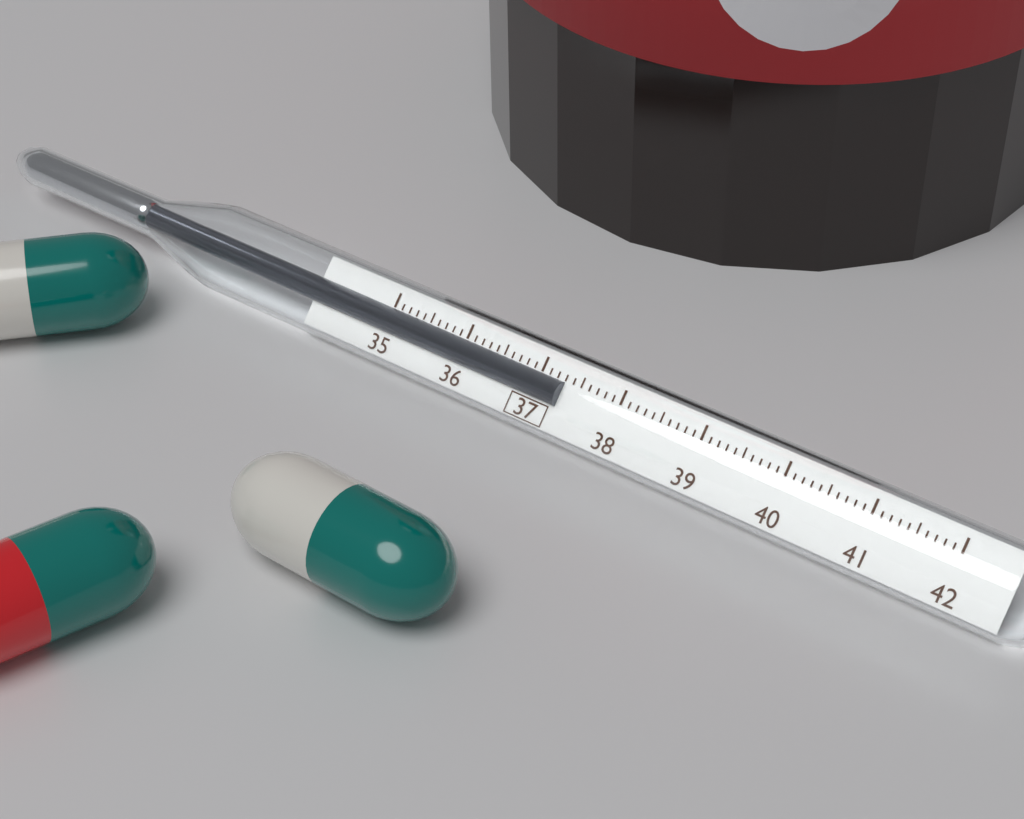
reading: 37.3 (no unit)
